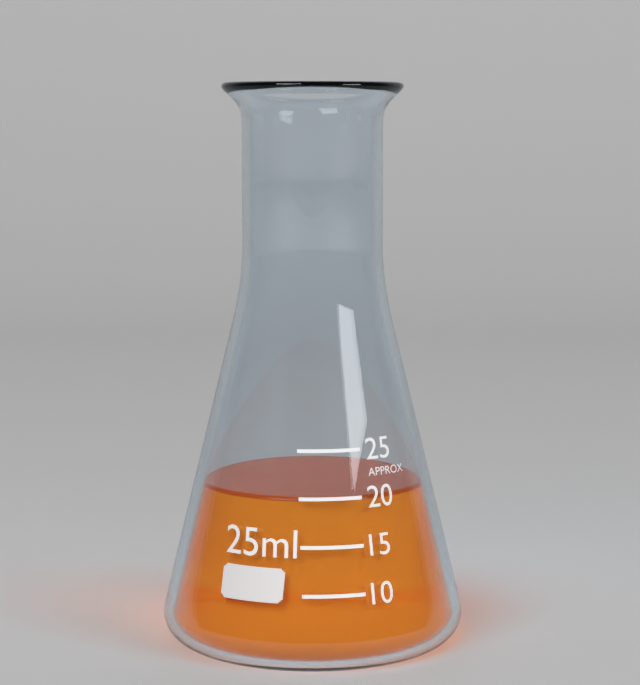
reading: 20 ml
